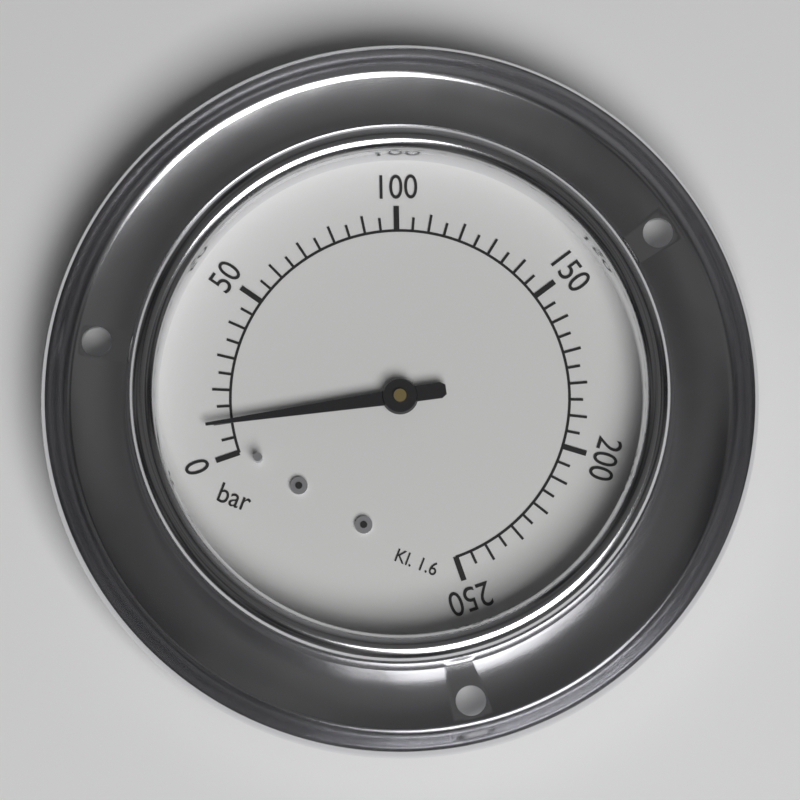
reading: 10 bar
